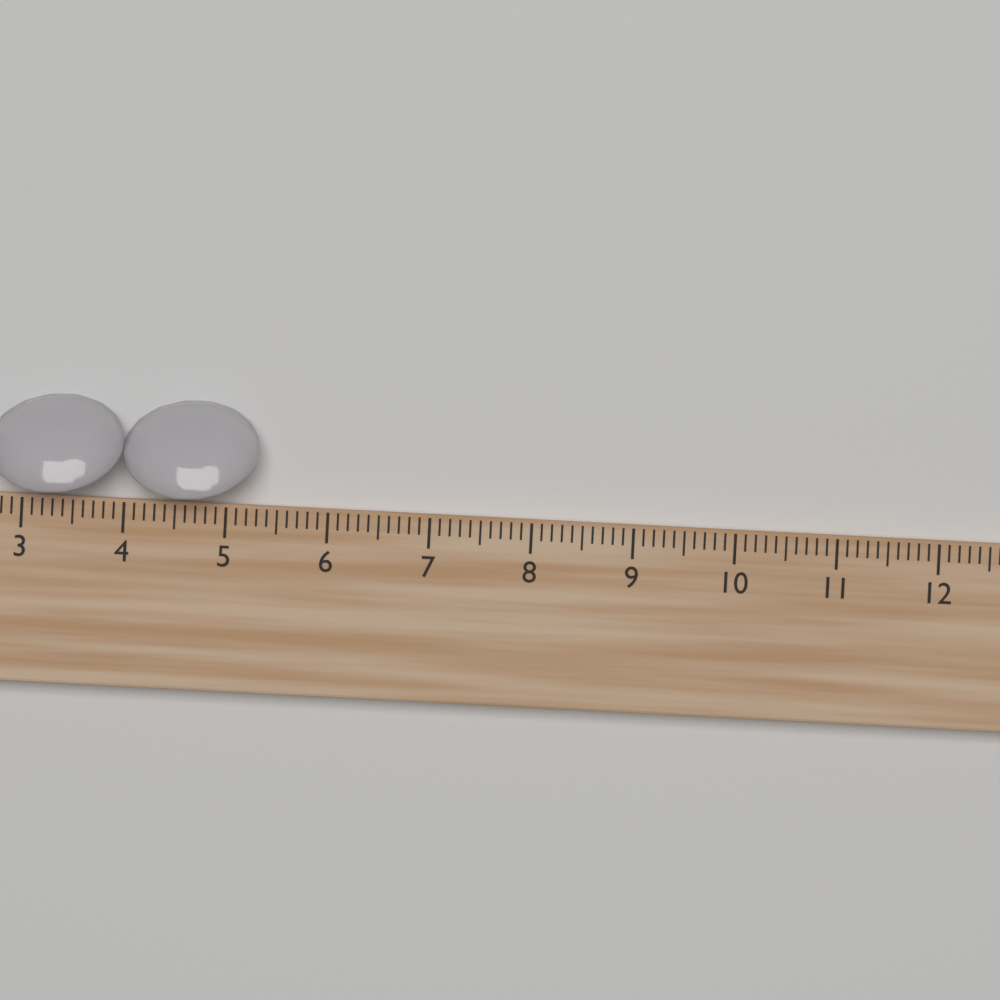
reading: 5.3 cm
